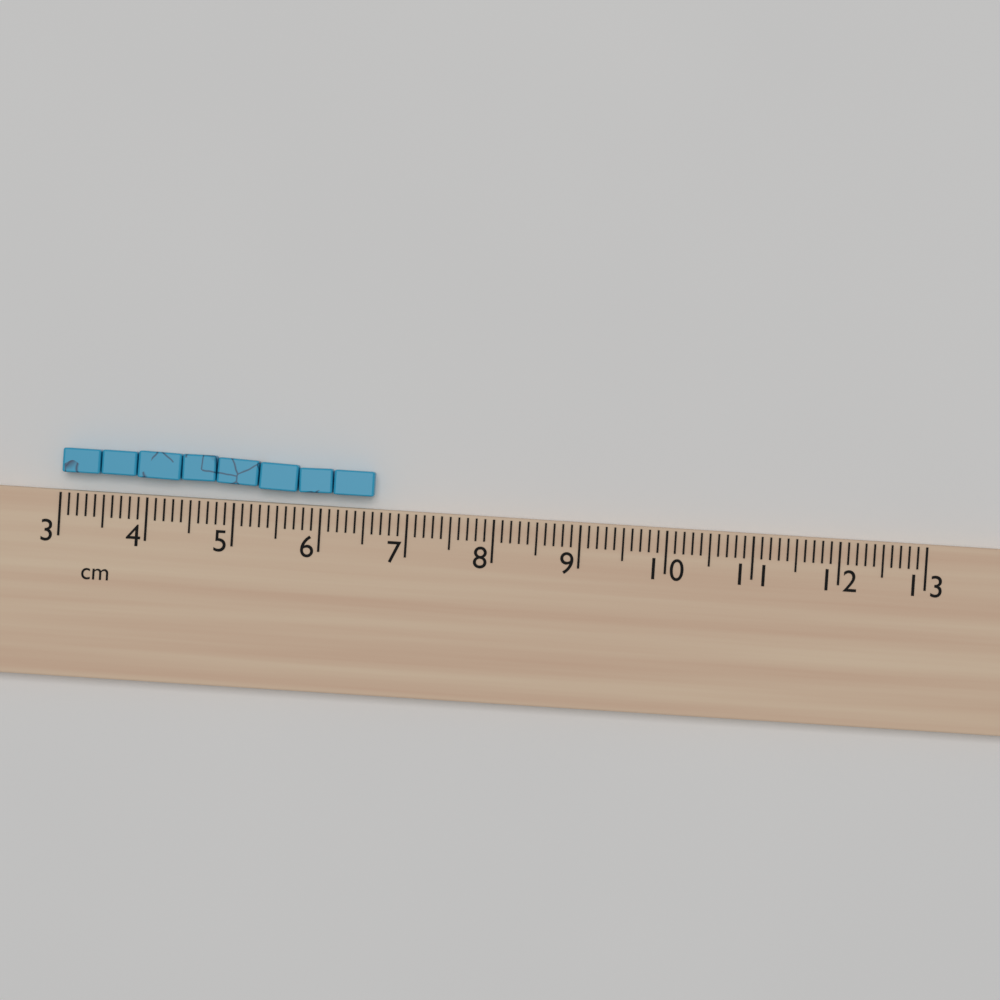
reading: 6.6 cm
